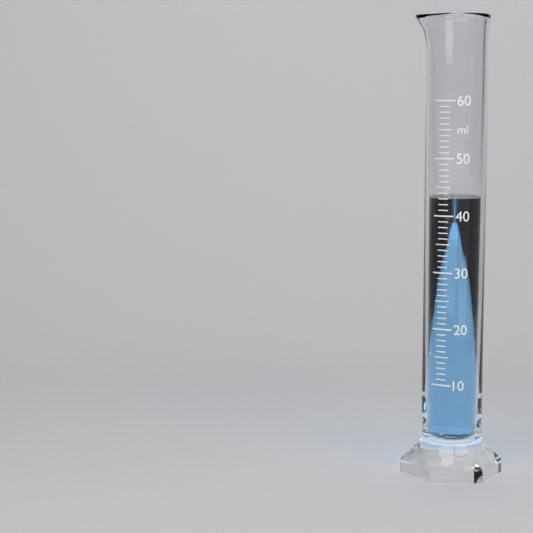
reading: 43 ml
